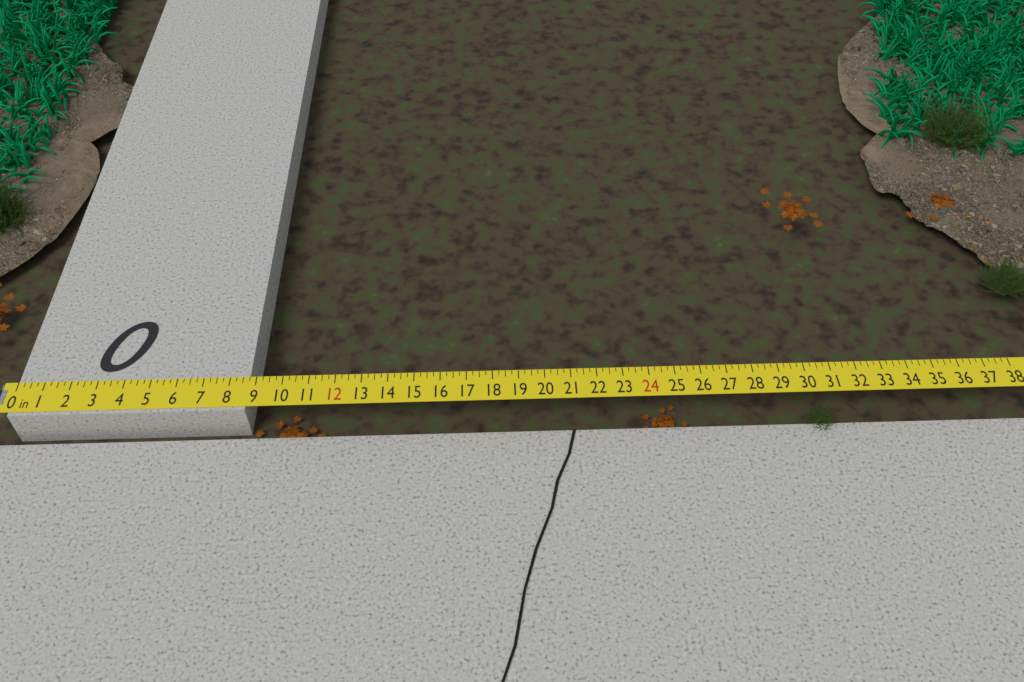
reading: 8.75 in
